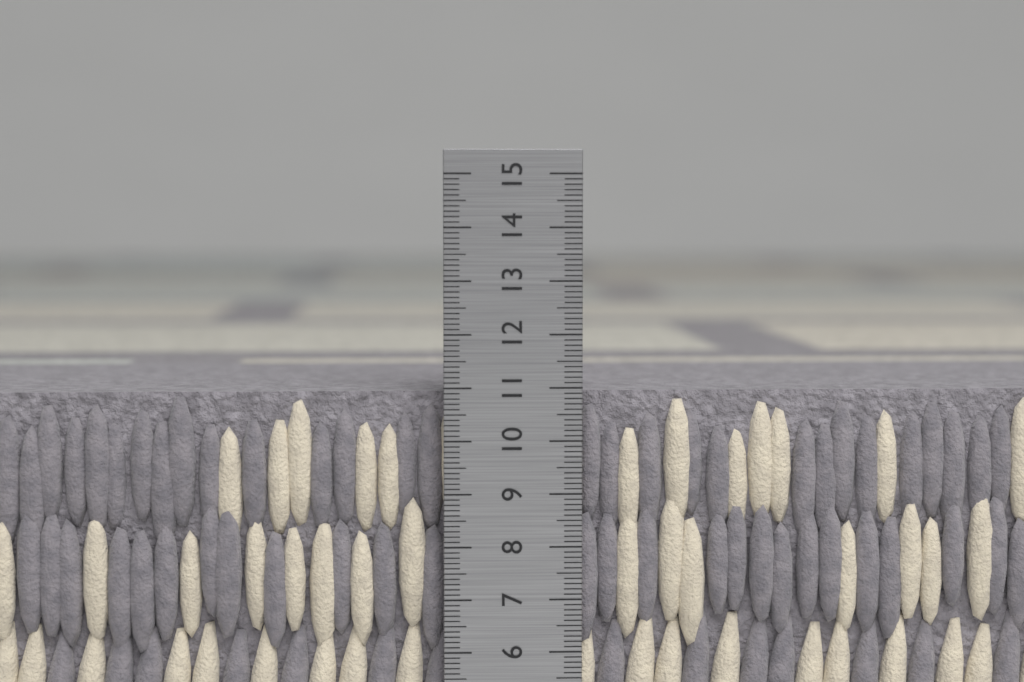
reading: 10.9 cm
